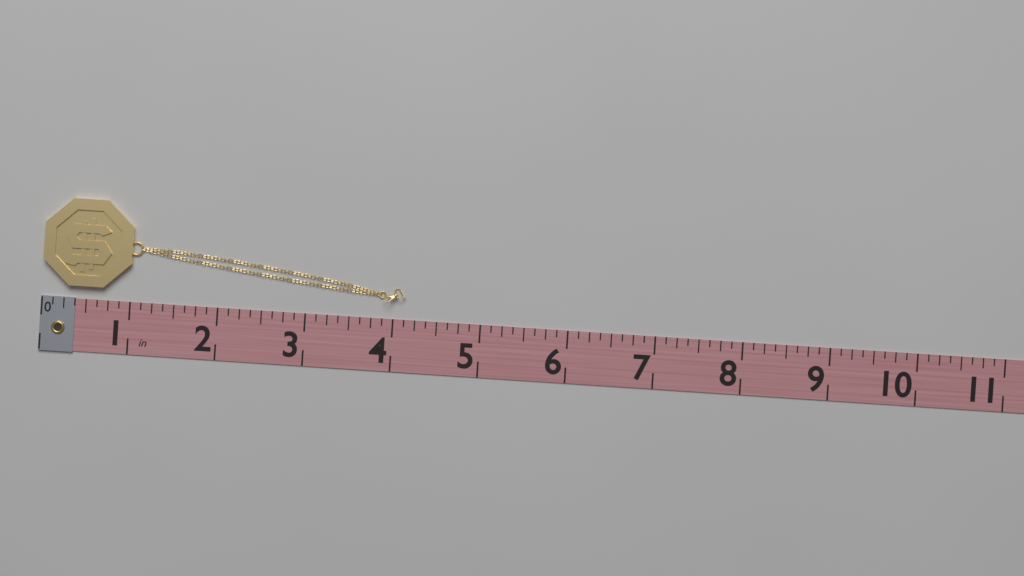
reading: 4.125 in
